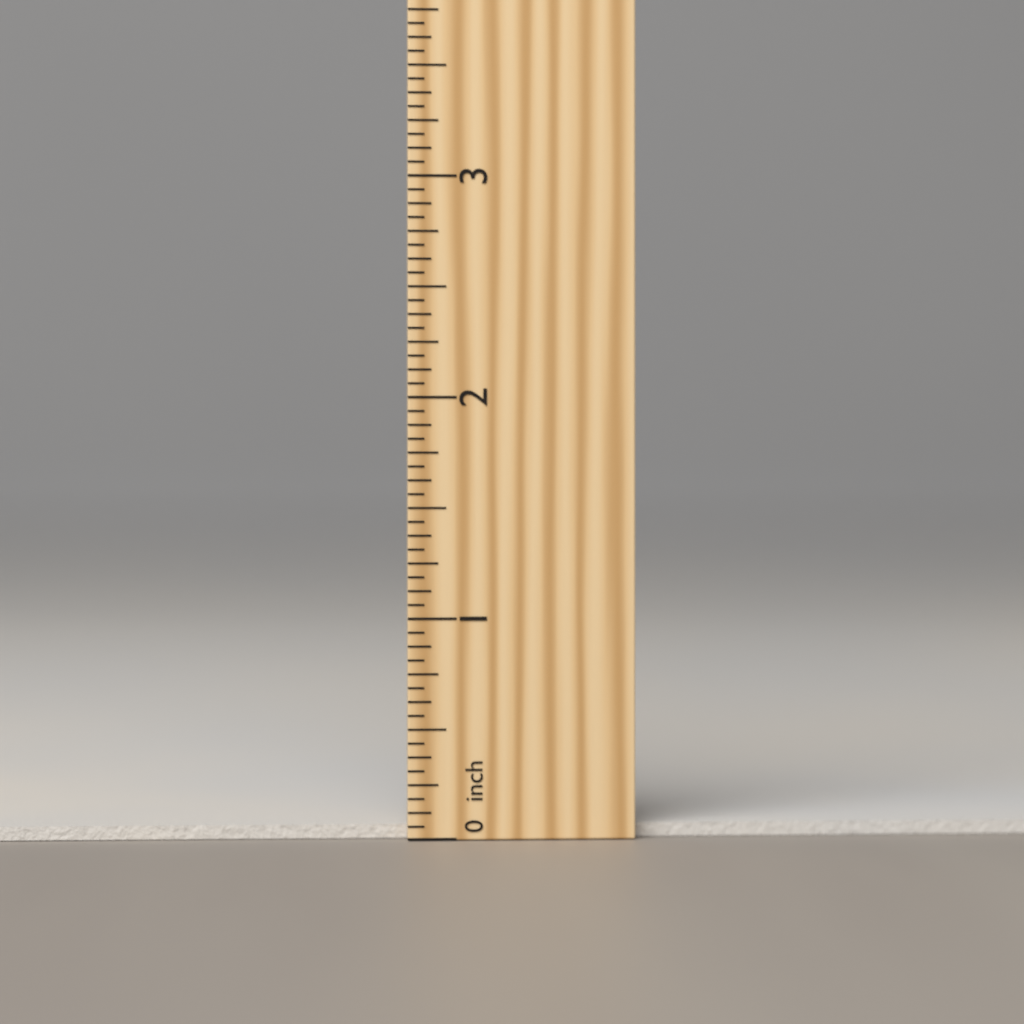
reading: 0.0625 inch
